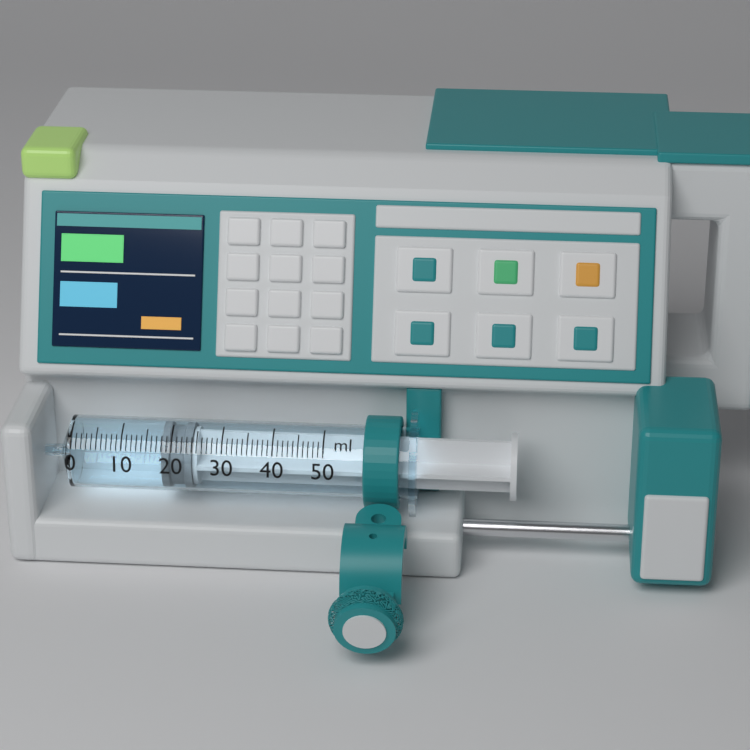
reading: 18 ml
